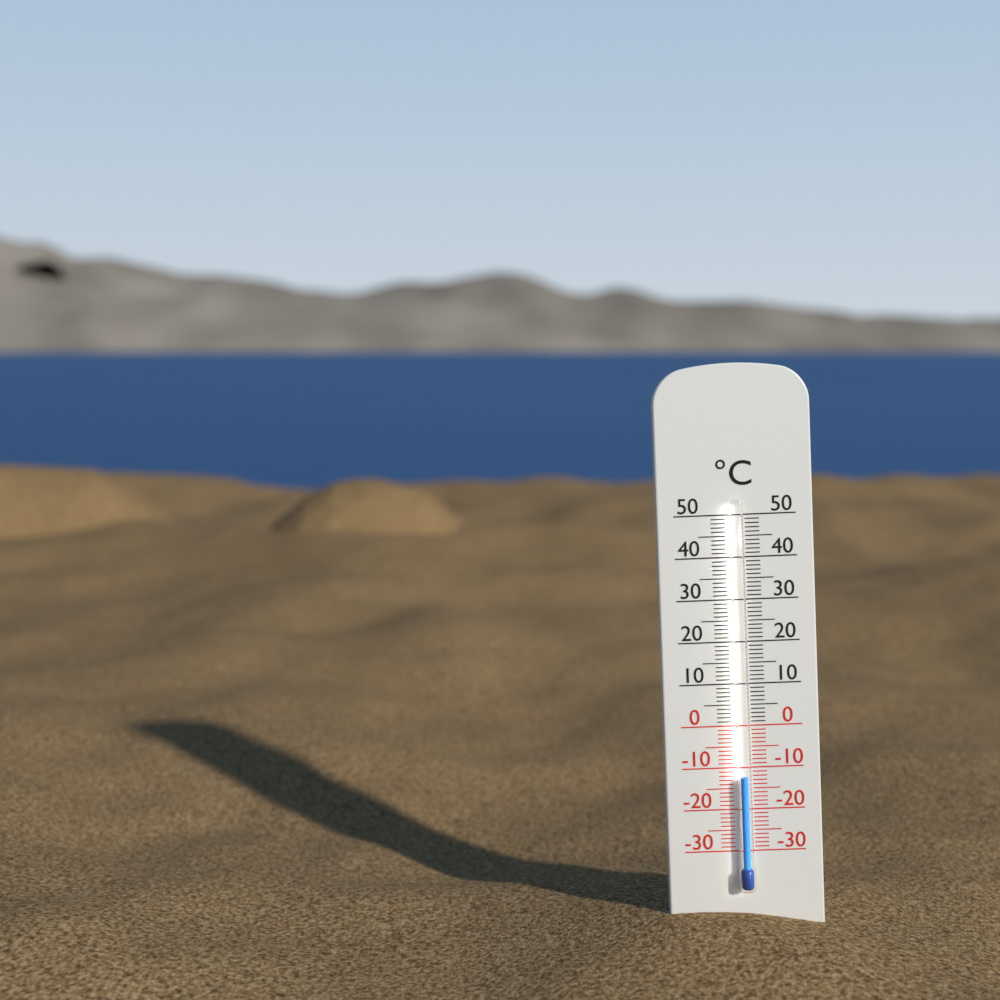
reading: -12 °C
